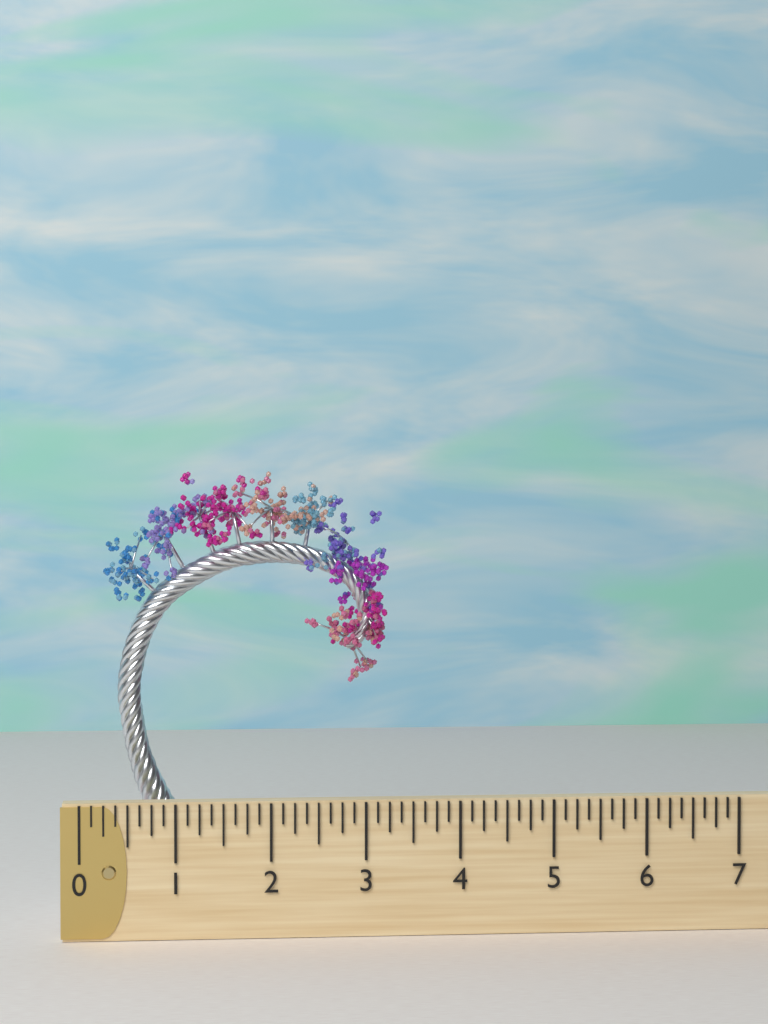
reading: 3.375 (no unit)
